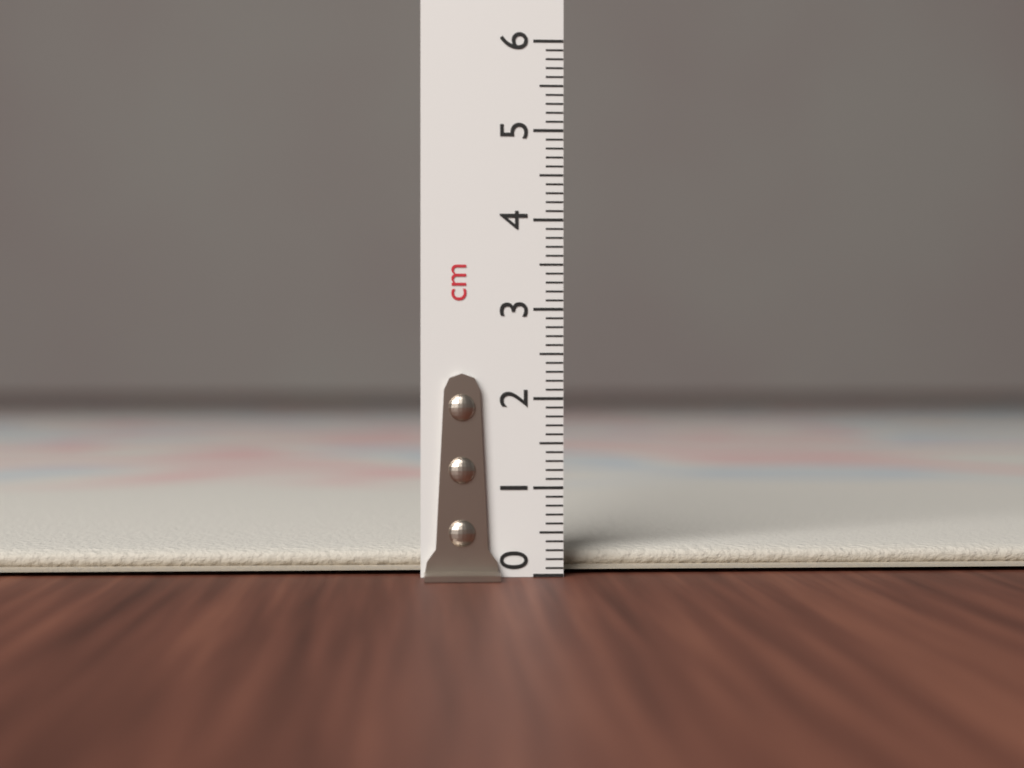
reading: 0.3 cm
